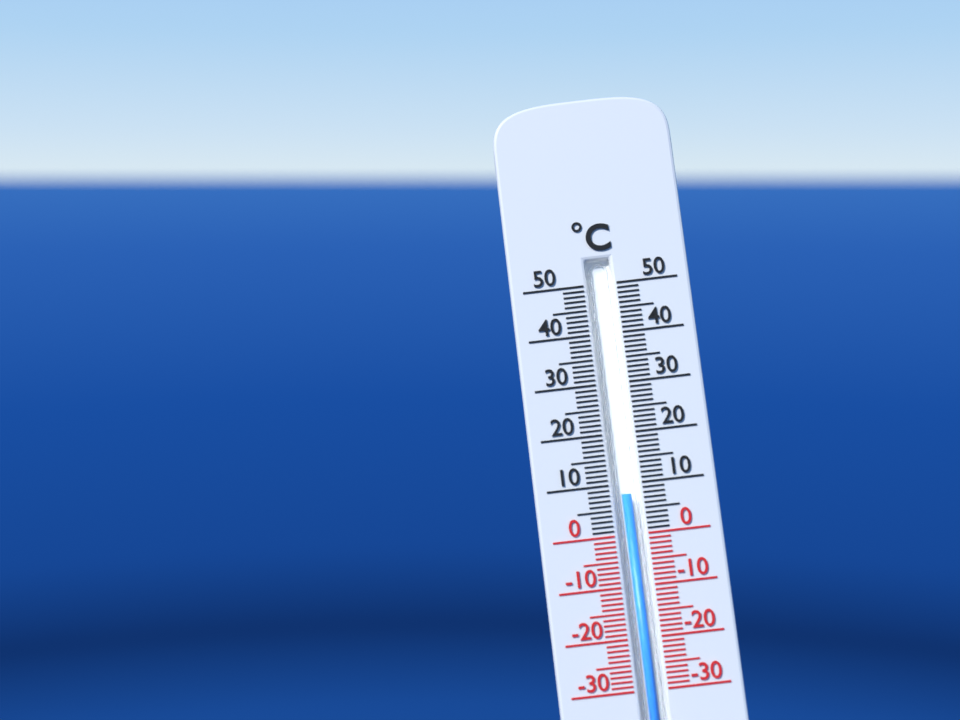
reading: 8 °C
